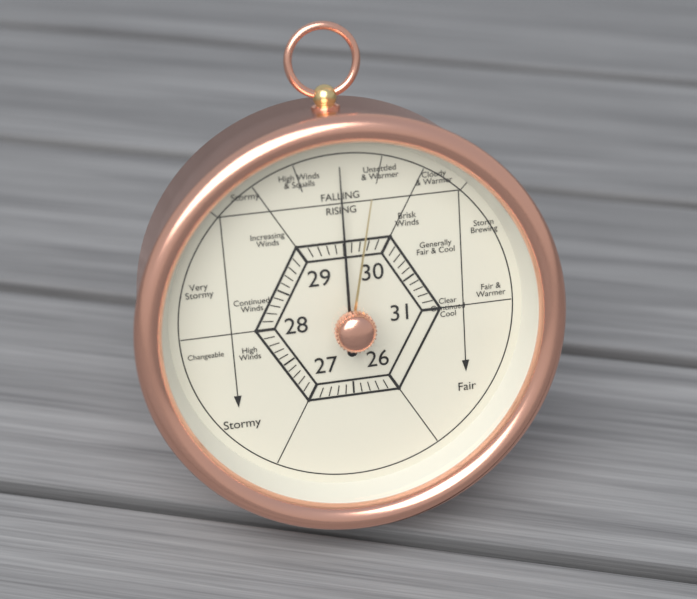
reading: 29.5 (no unit)
